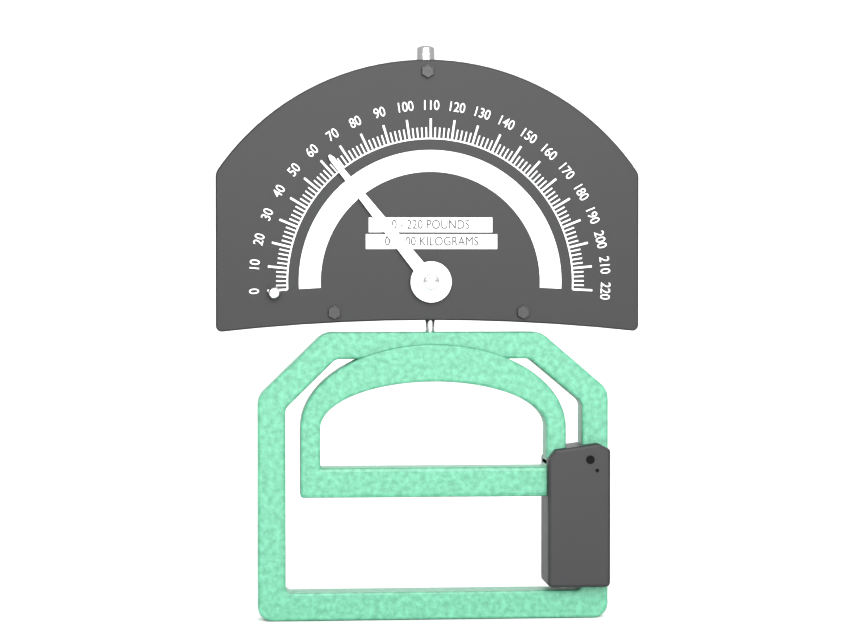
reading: 64 lb
